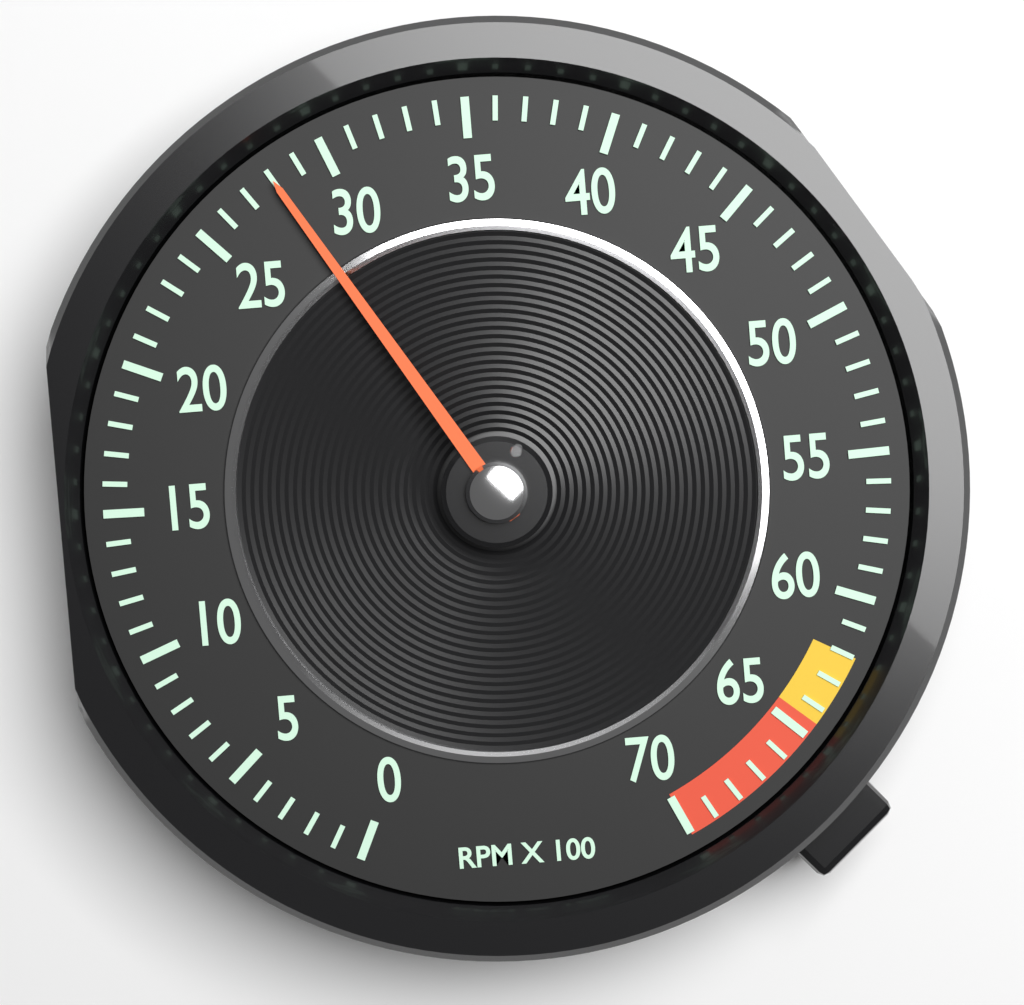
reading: 28 RPM x 100
